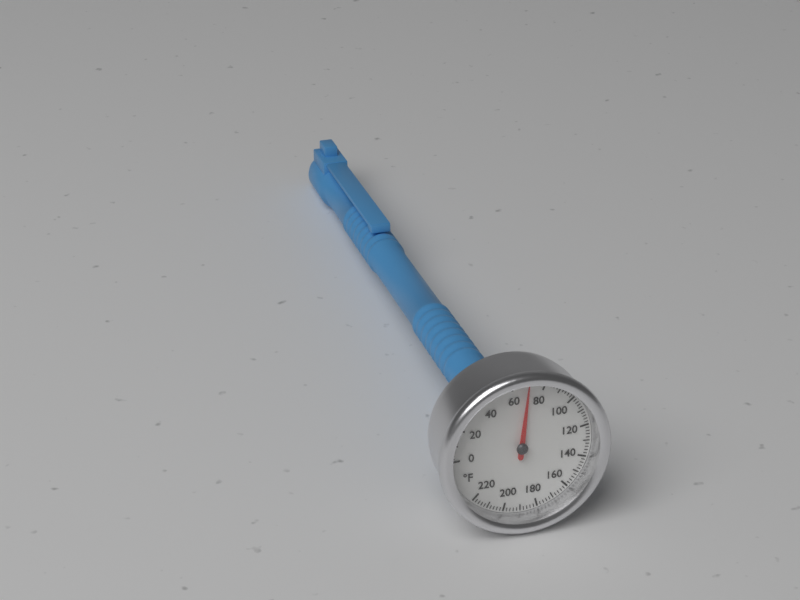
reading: 70 °F
